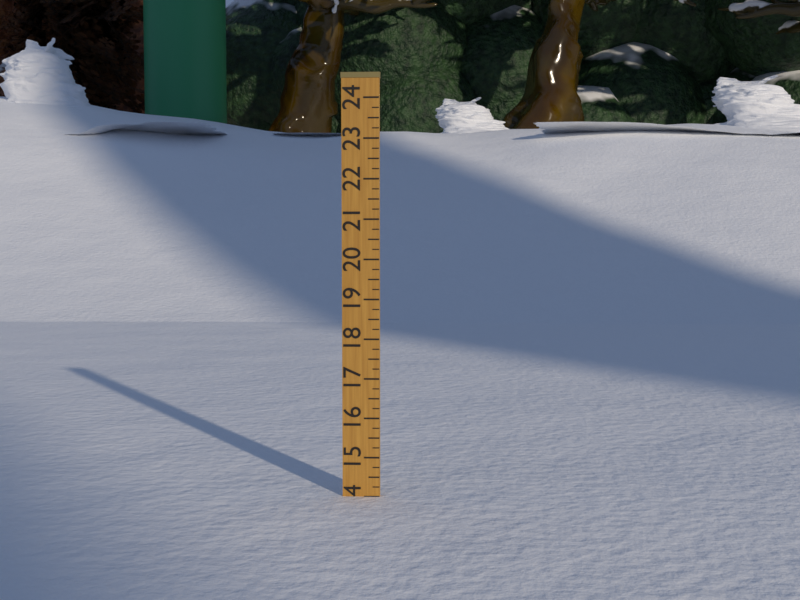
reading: 14.00 (no unit)
